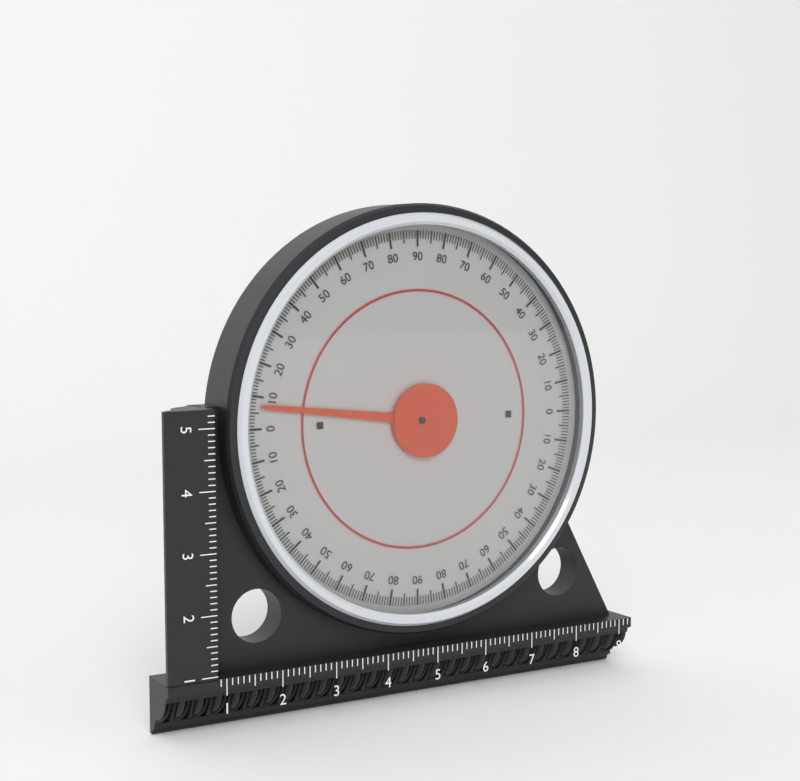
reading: 7 (no unit)
